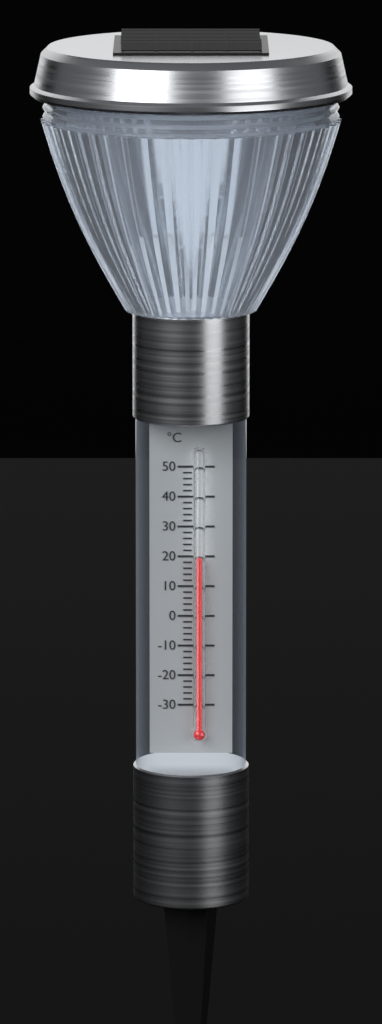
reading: 20 °C
